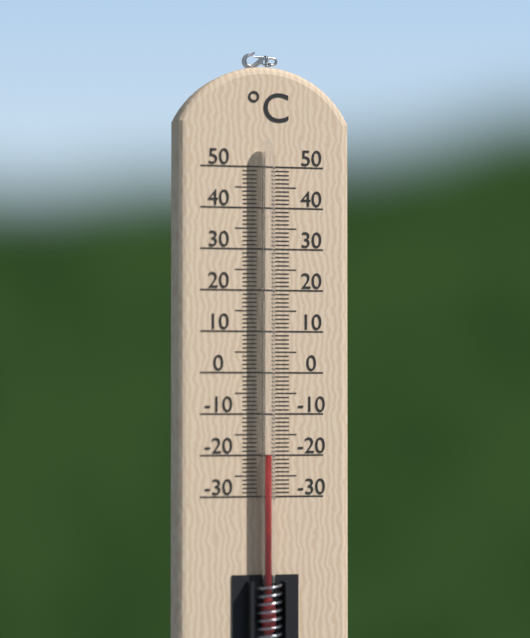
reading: -20 °C
